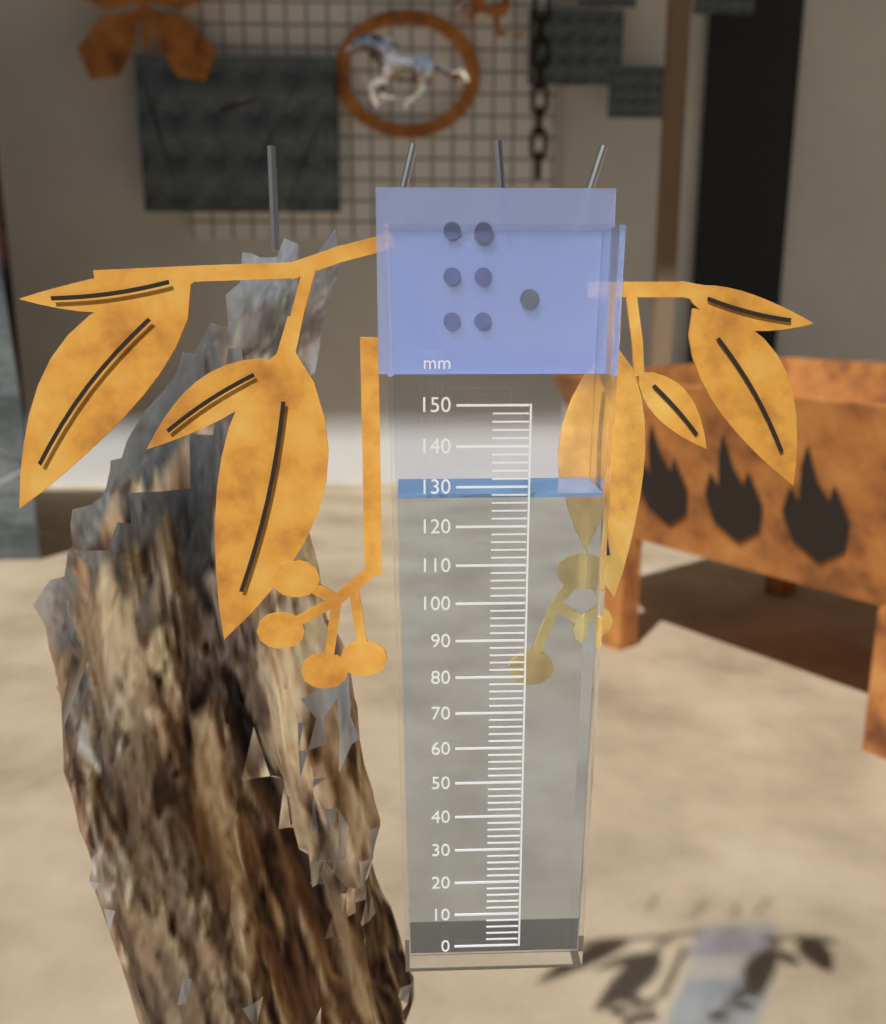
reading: 128 mm
